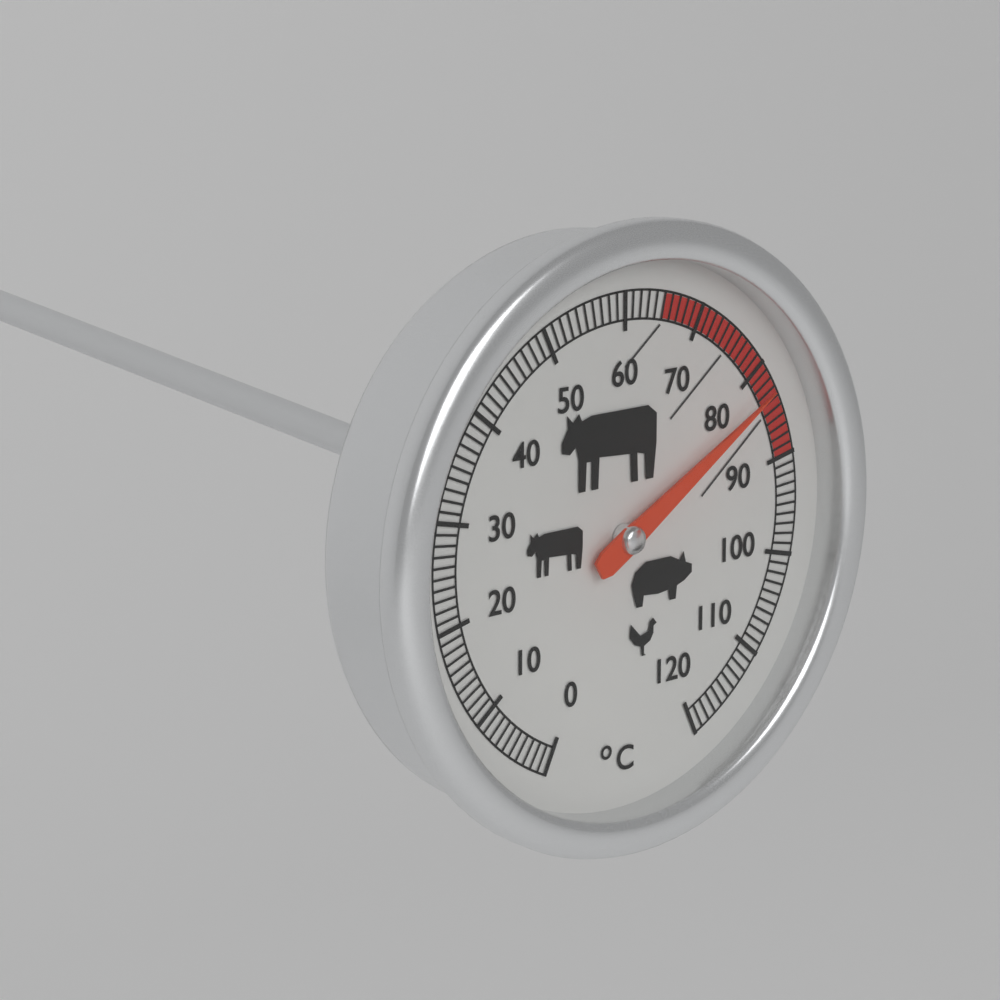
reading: 83 °C
